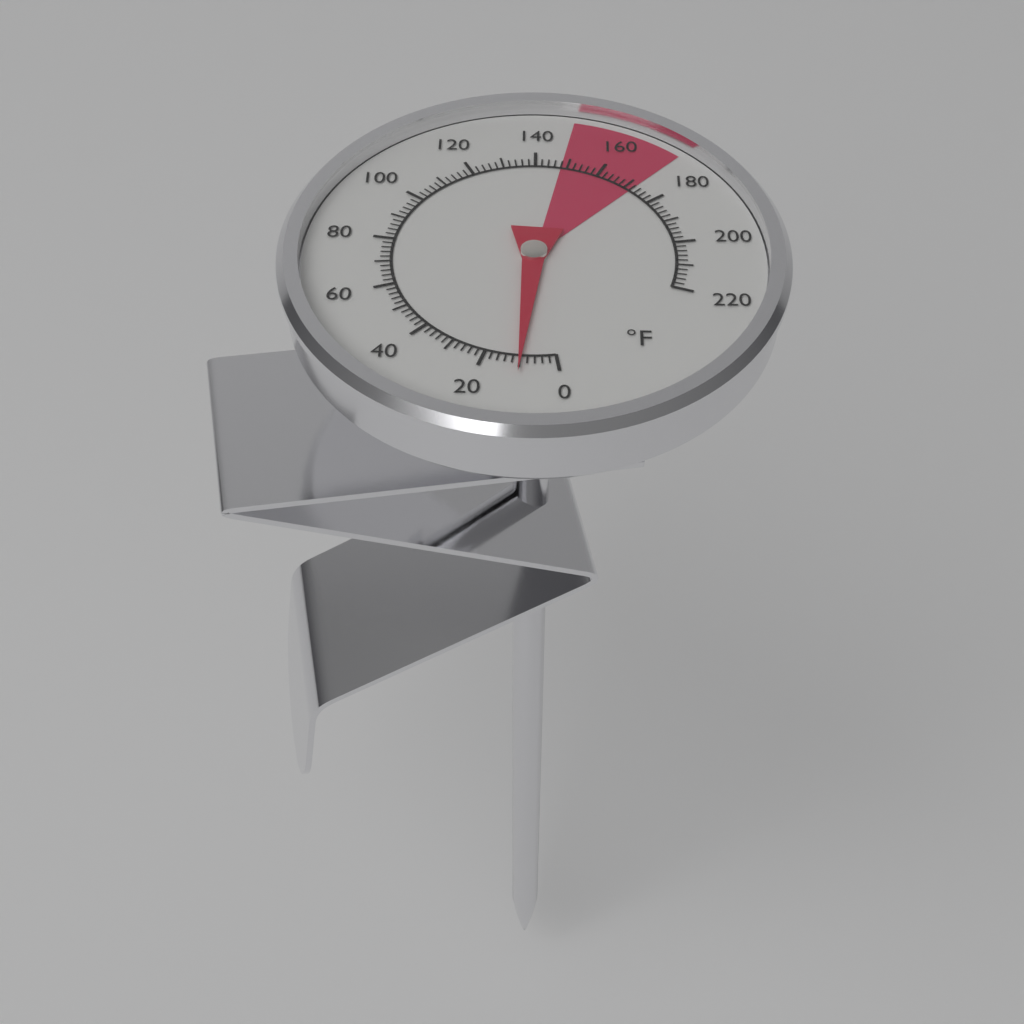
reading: 10 °F
